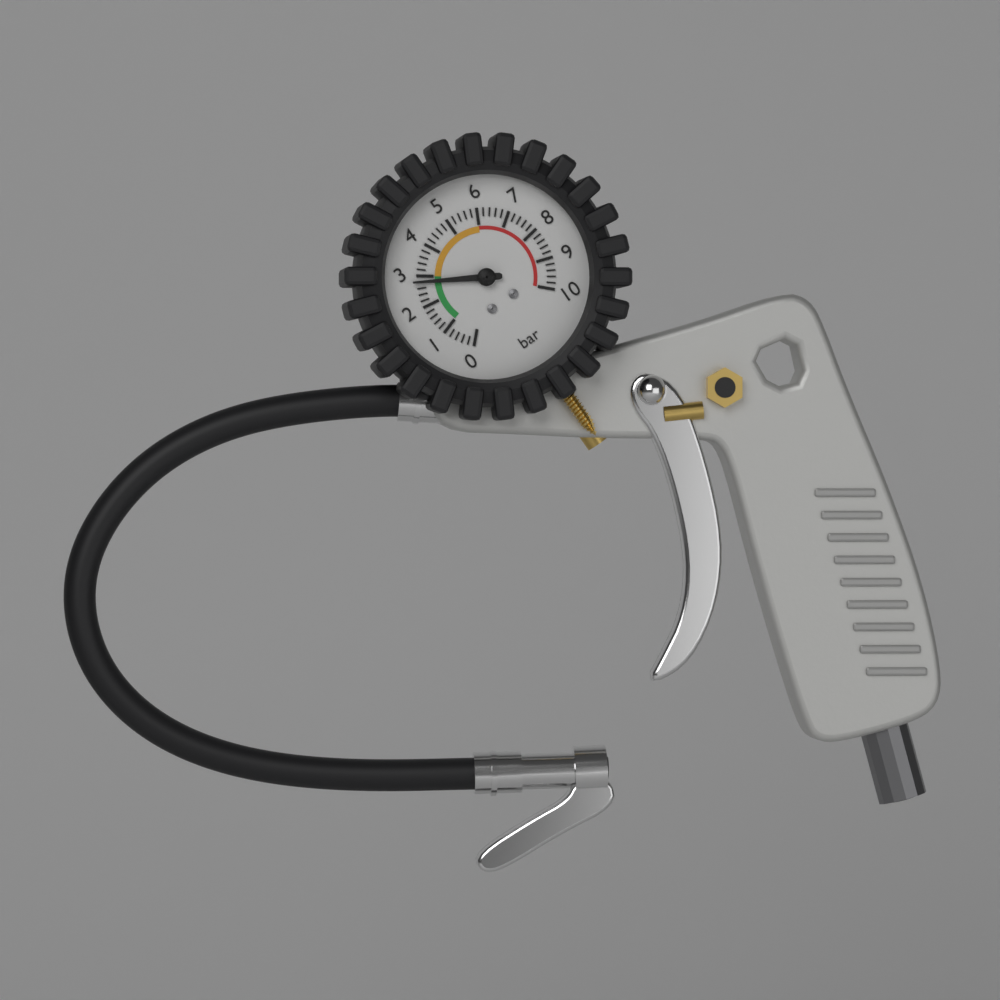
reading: 2.8 bar
